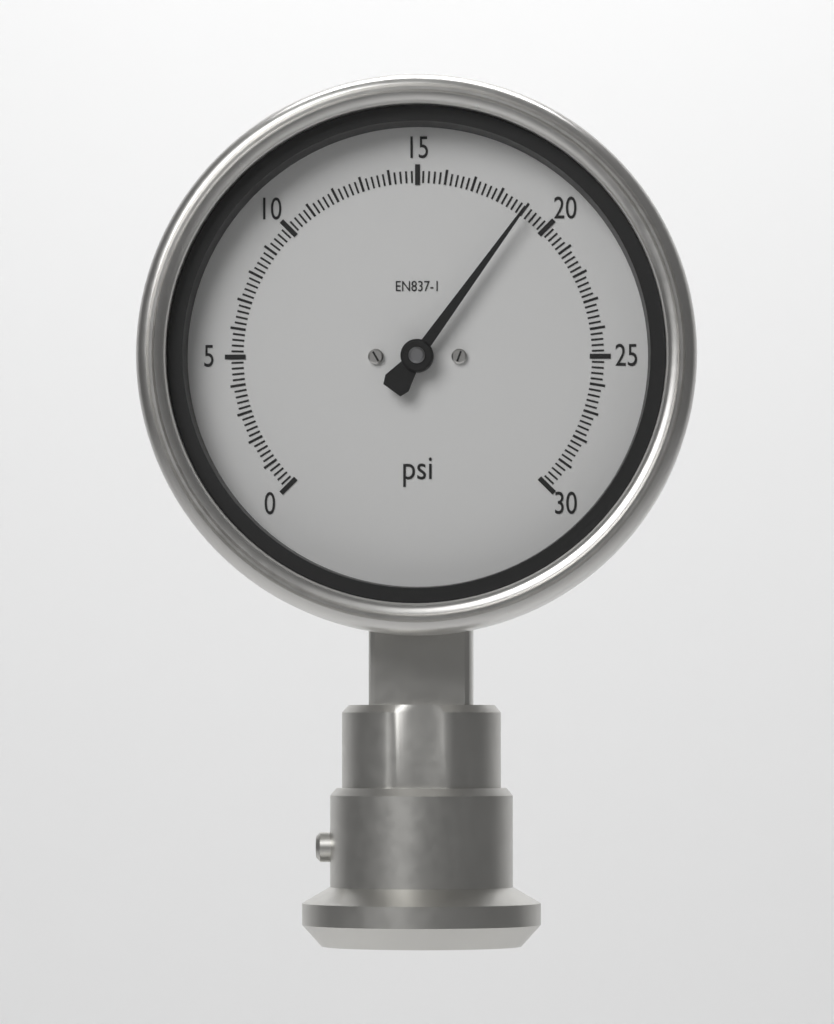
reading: 19.0 psi
